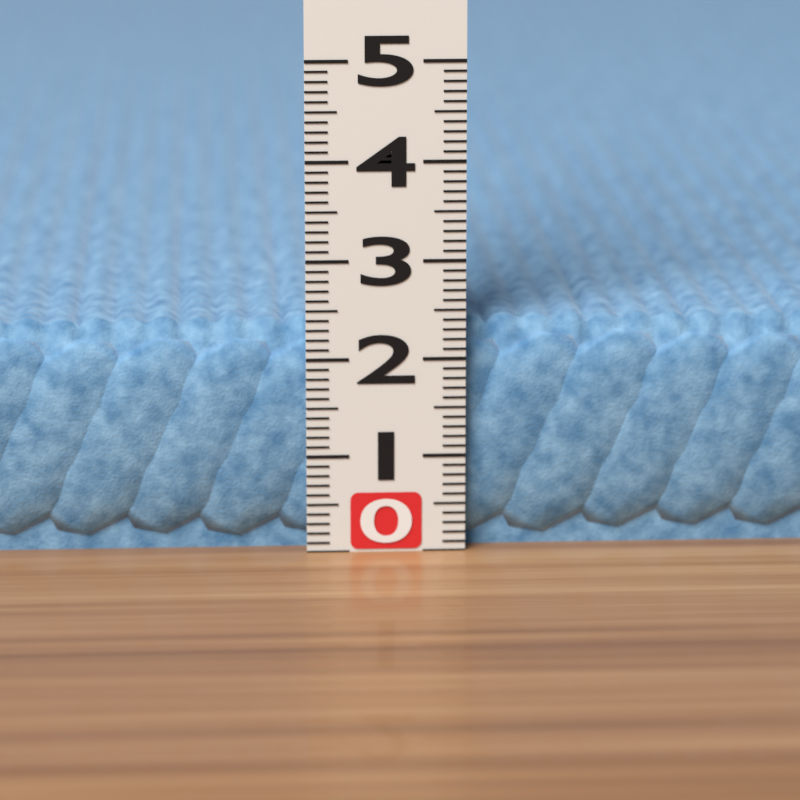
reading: 2.4 (no unit)
